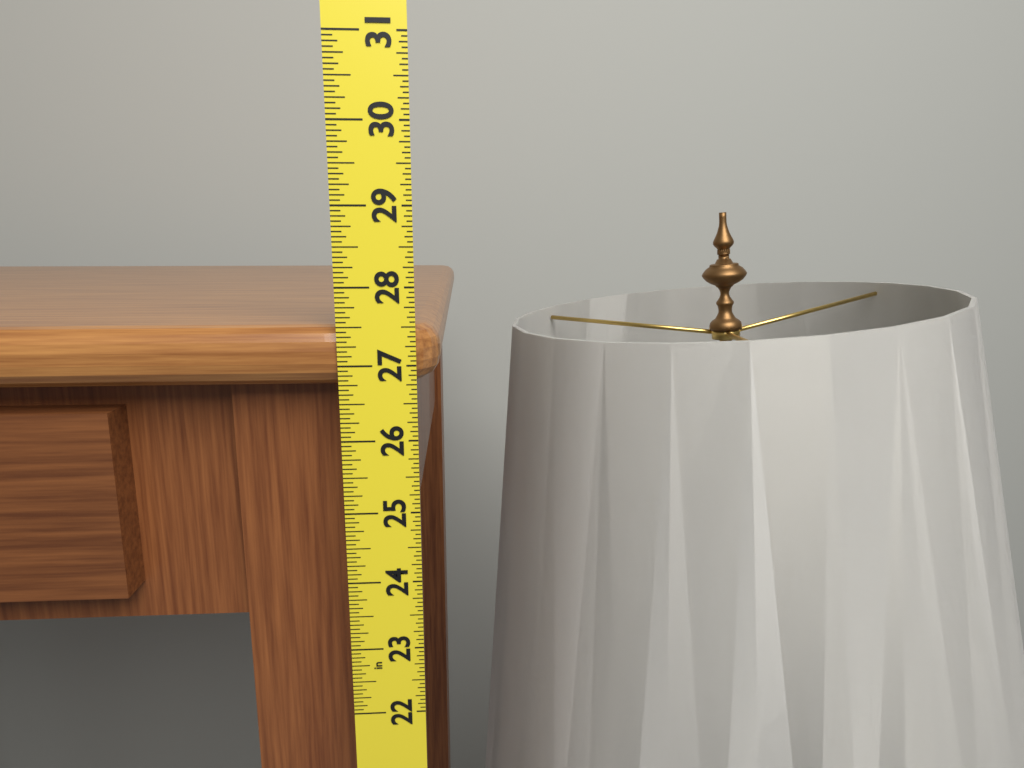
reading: 27.5000 in
